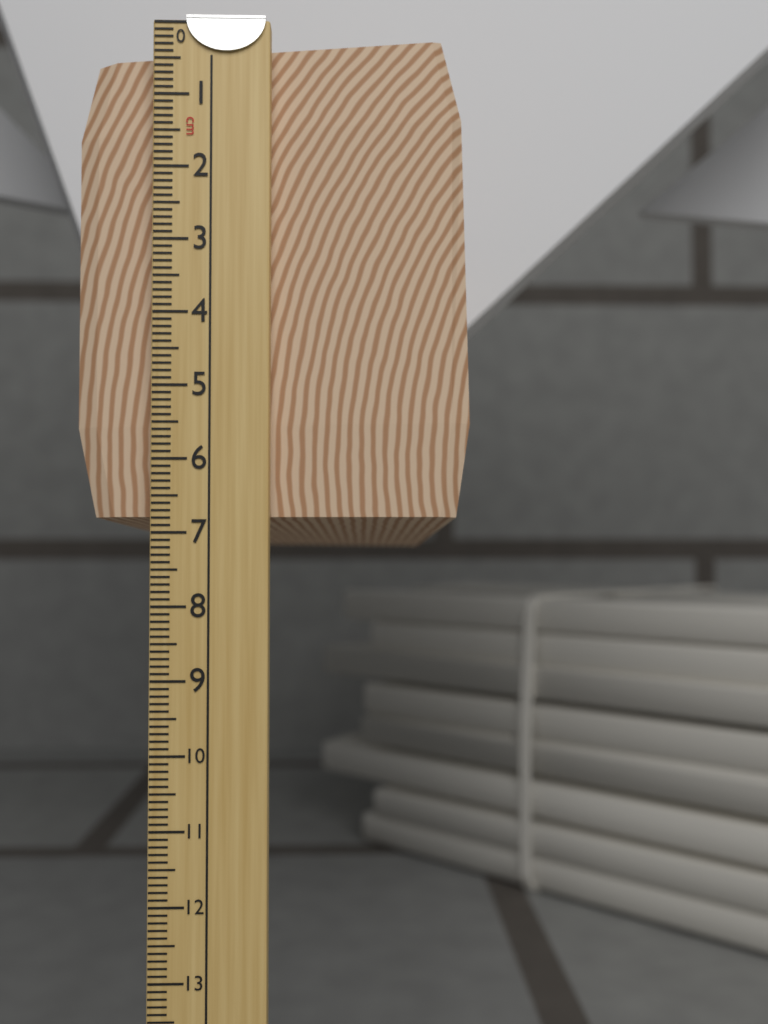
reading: 7.2 cm
